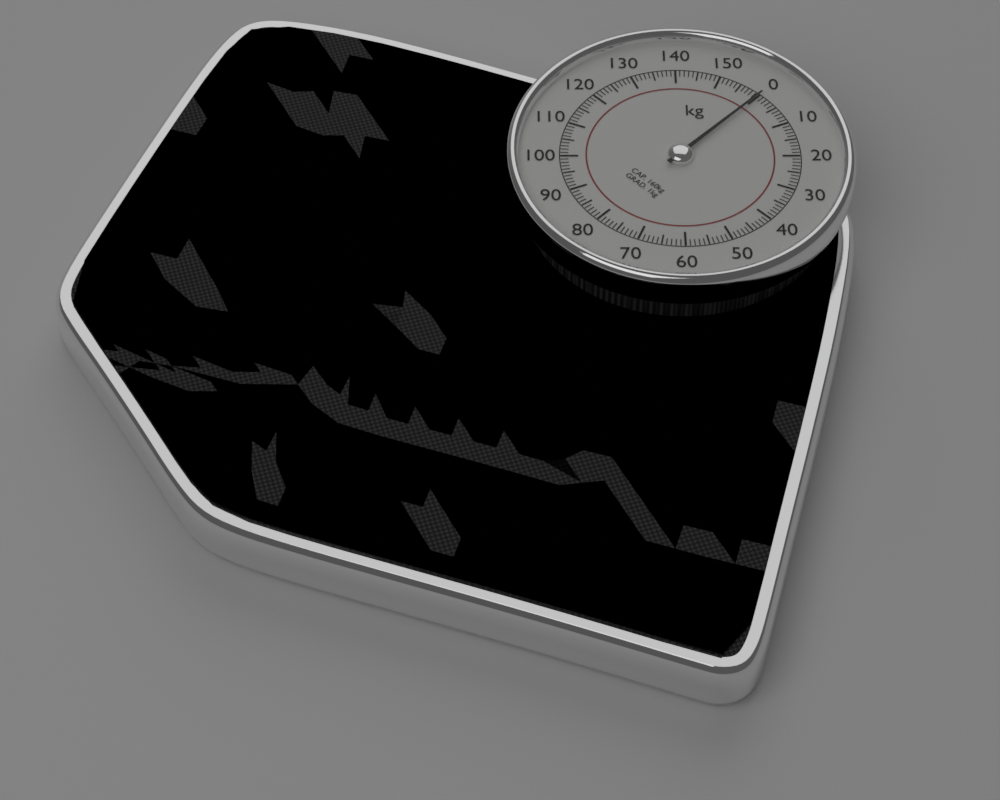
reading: 0 kg
